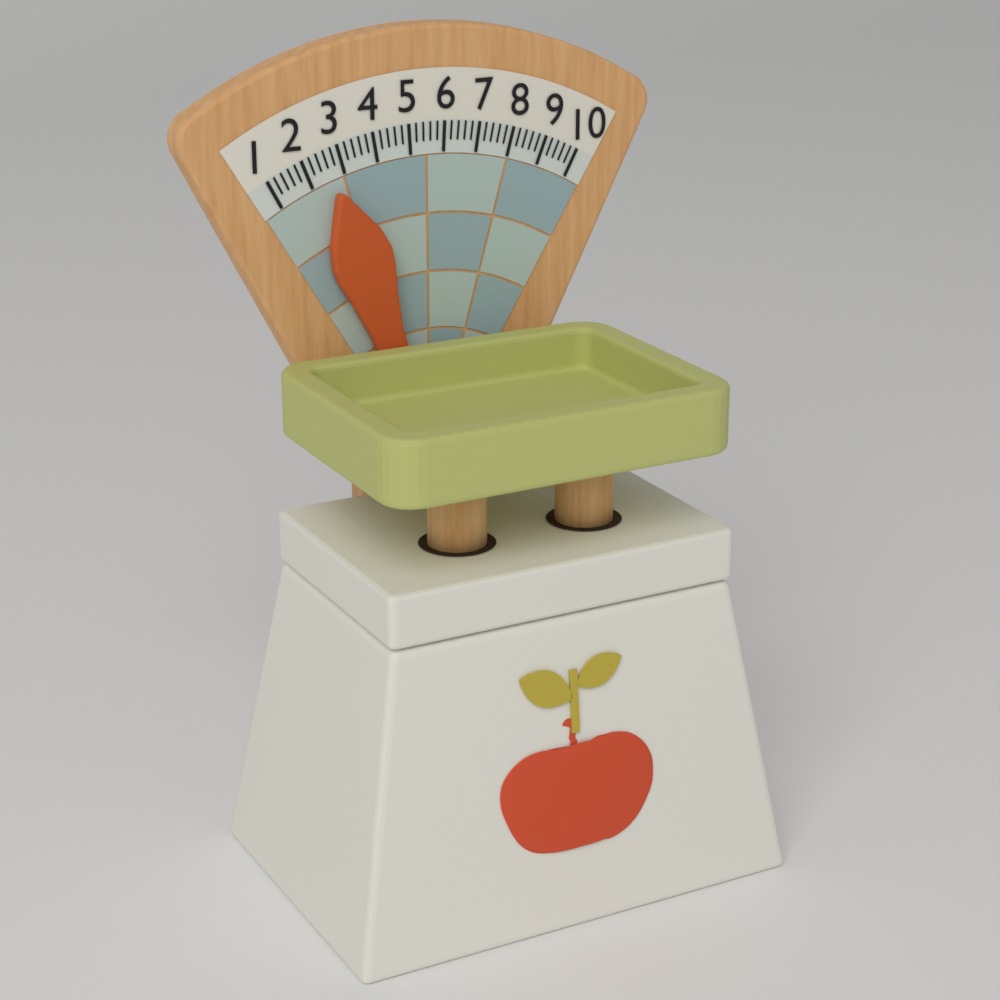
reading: 2.6 (no unit)
